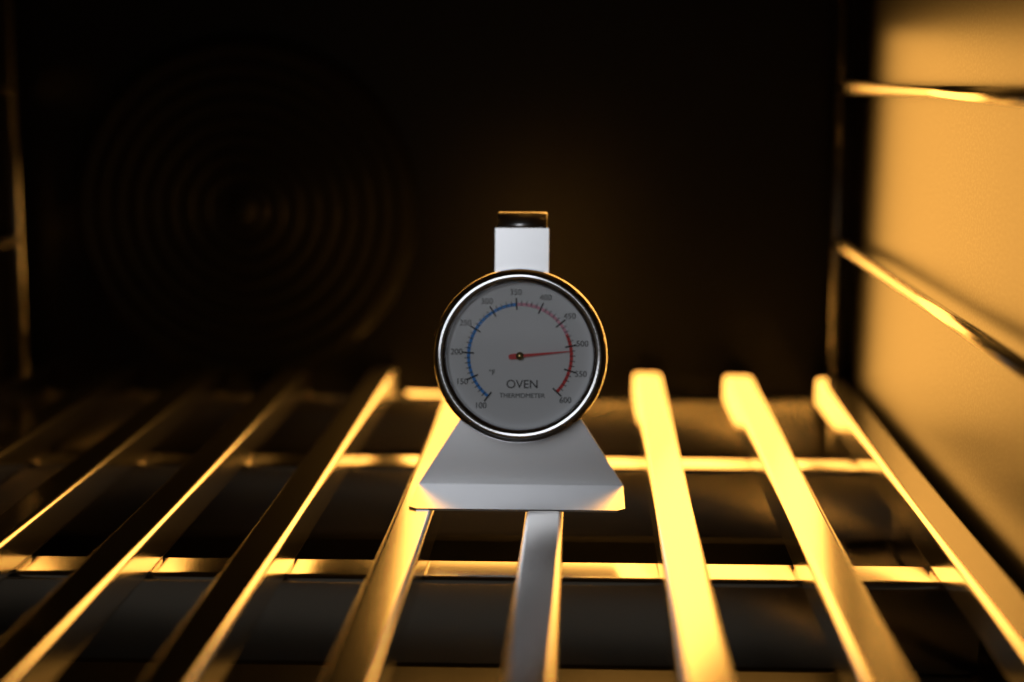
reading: 510 °F
